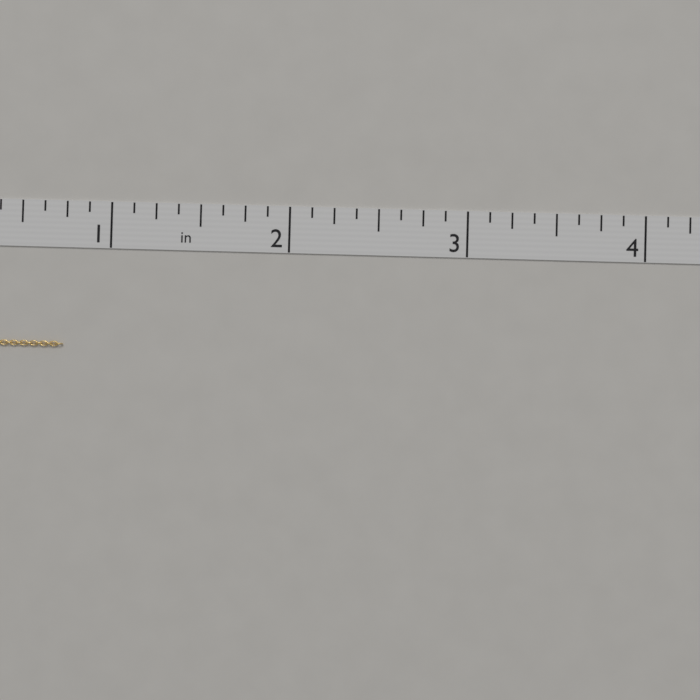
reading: 0.750 in
